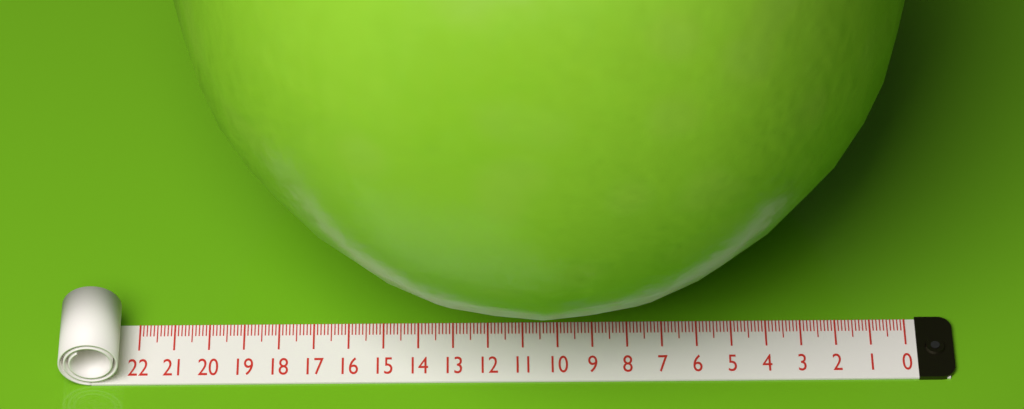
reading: 20.9 (no unit)
